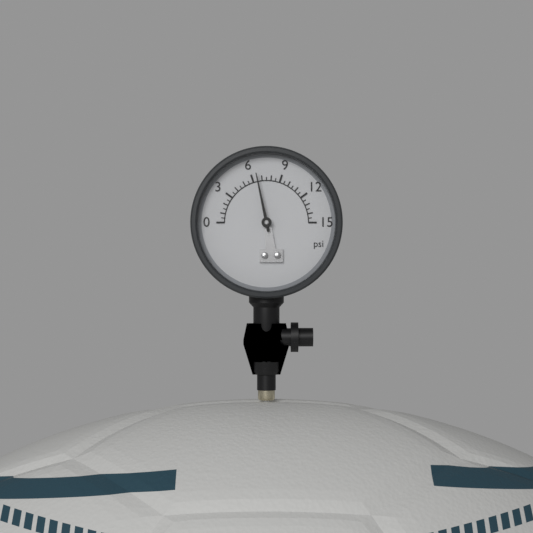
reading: 6.5 psi
